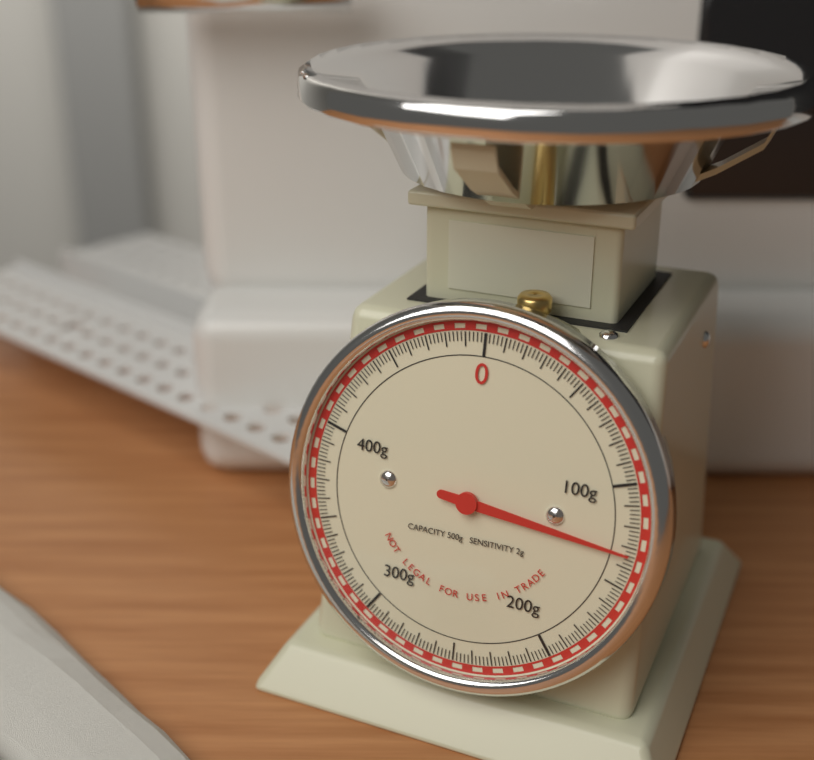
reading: 134 g
